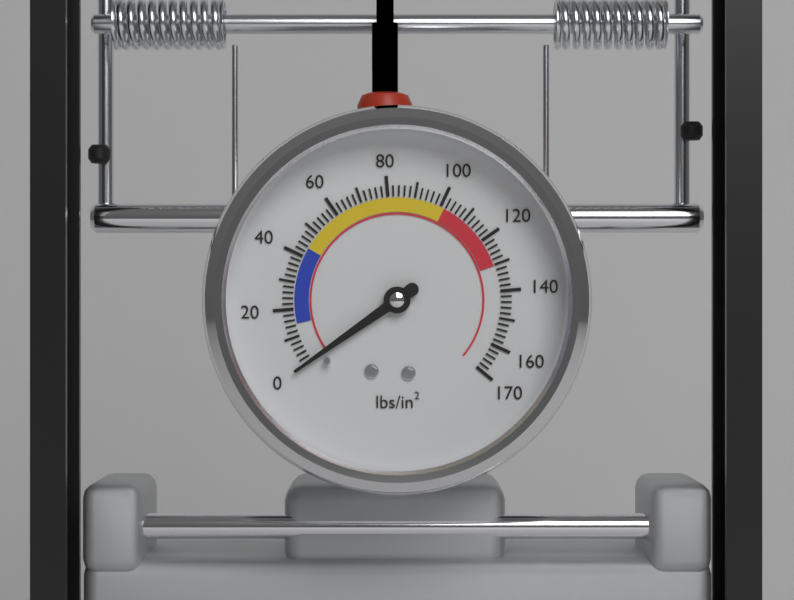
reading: 0 psi
